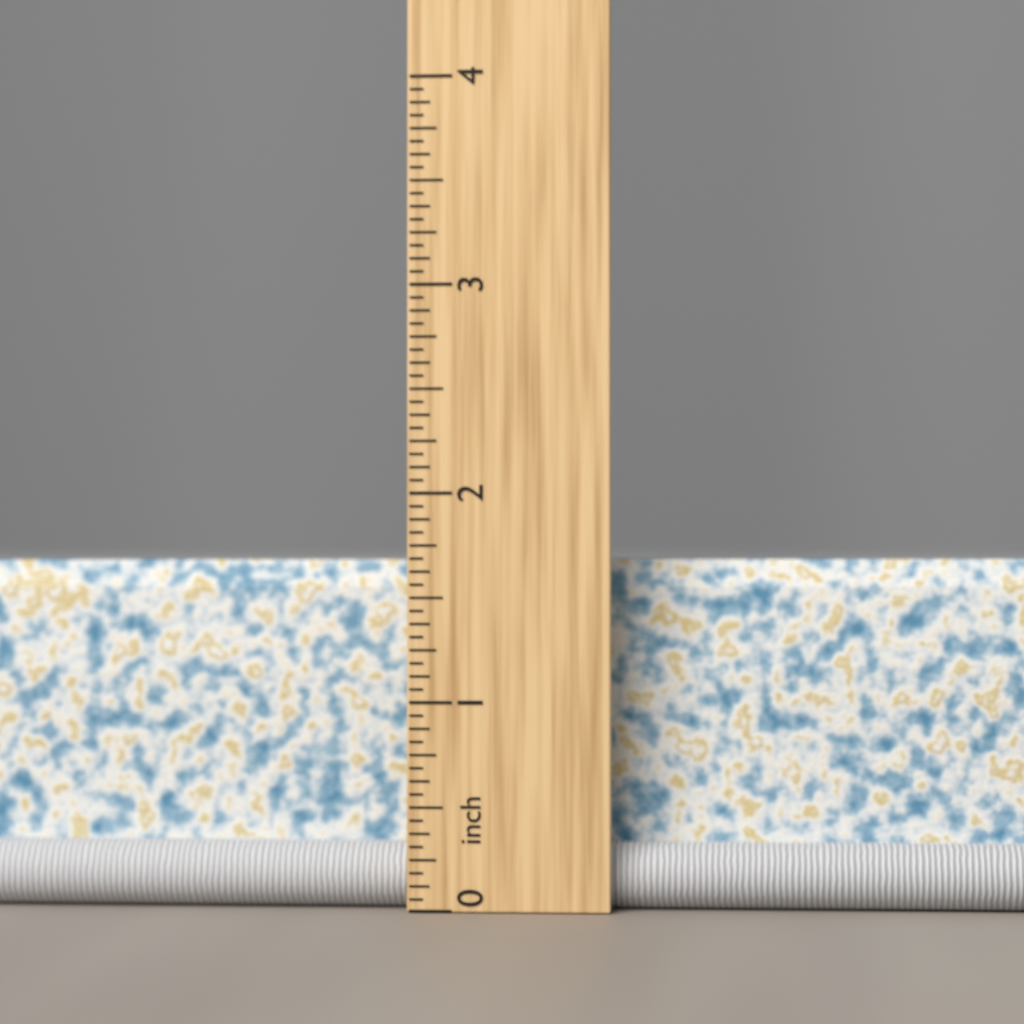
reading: 1.6875 inch
